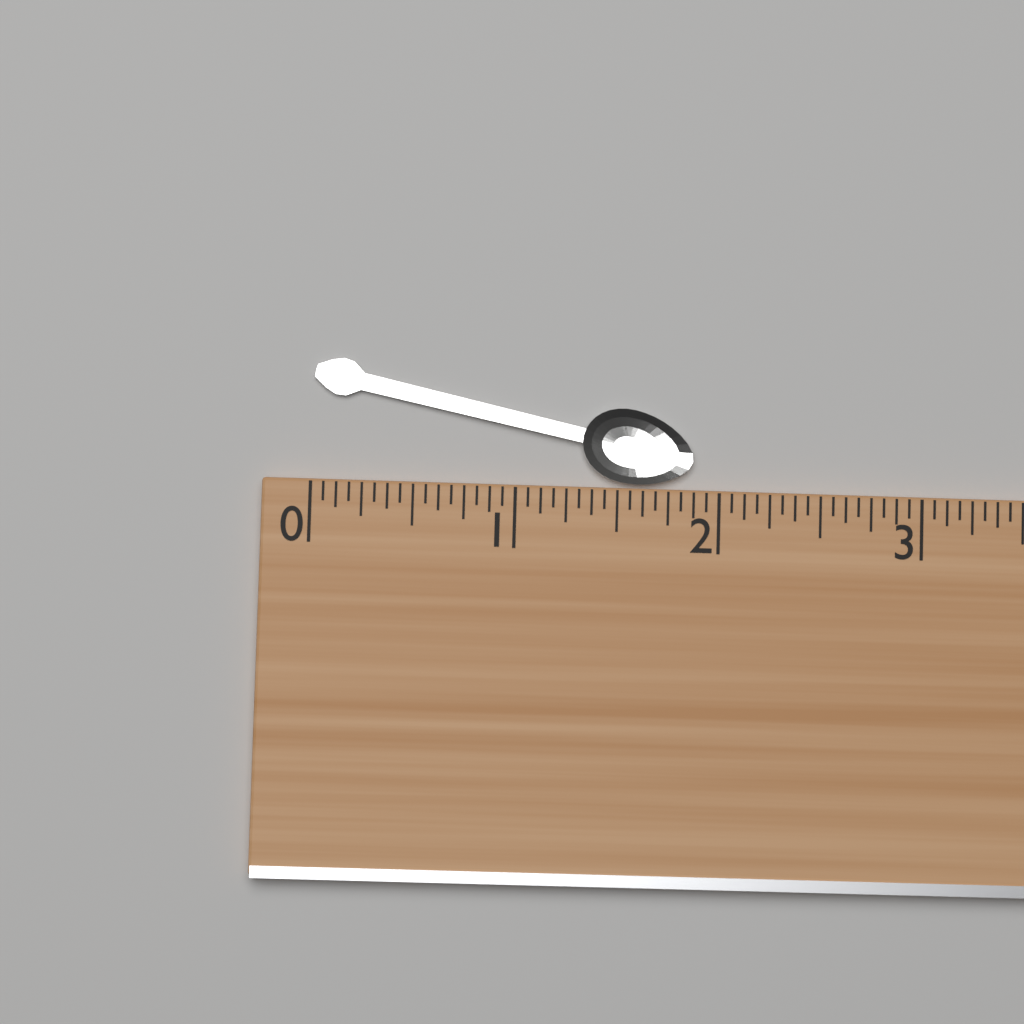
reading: 1.8750 (no unit)
